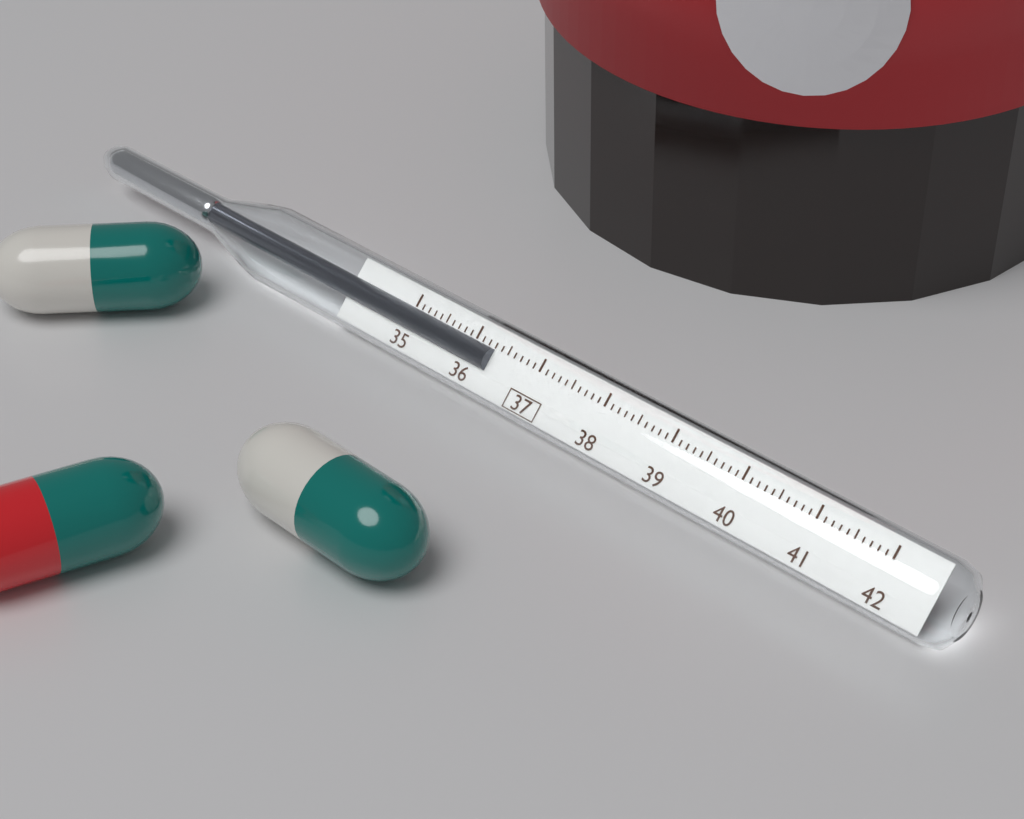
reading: 36.3 (no unit)
